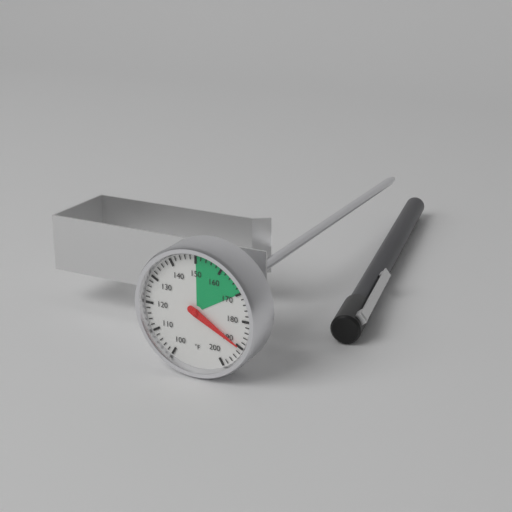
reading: 190 °F
